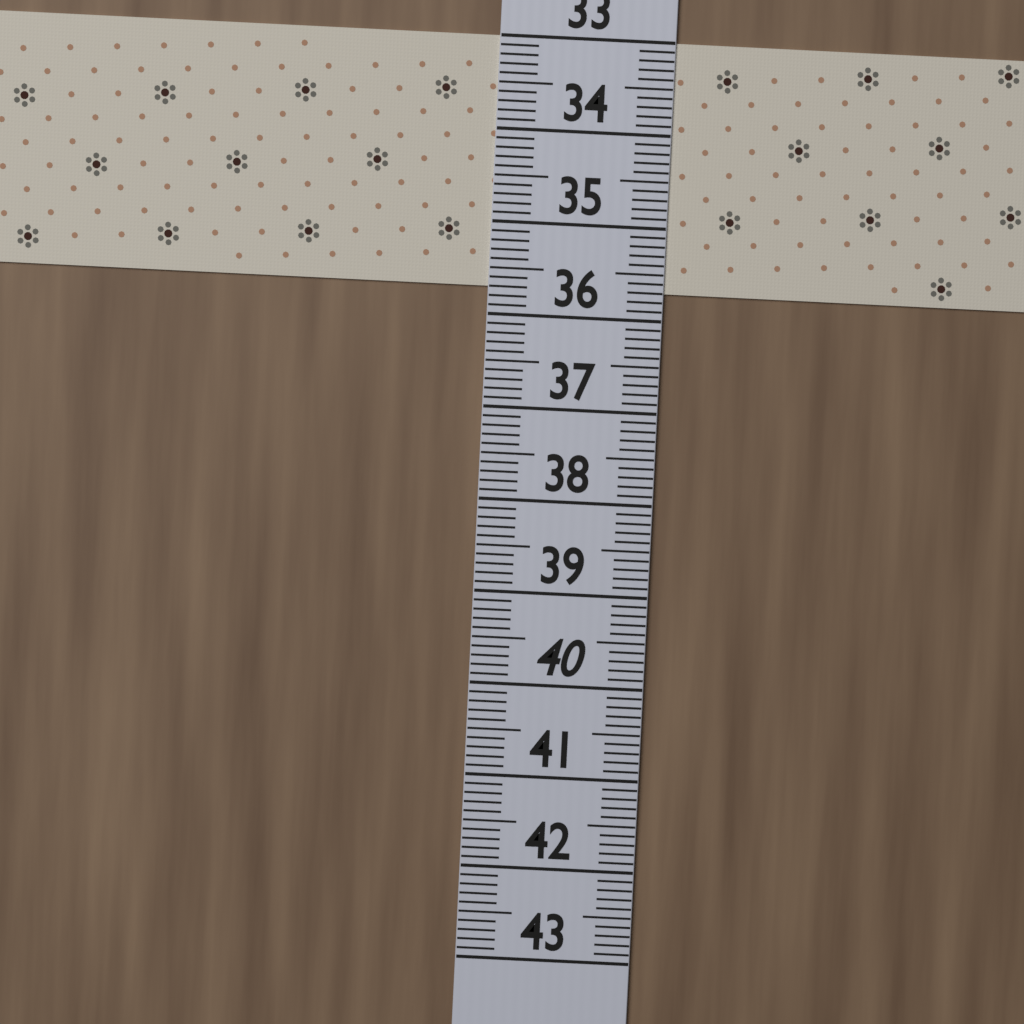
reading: 35.7 (no unit)
